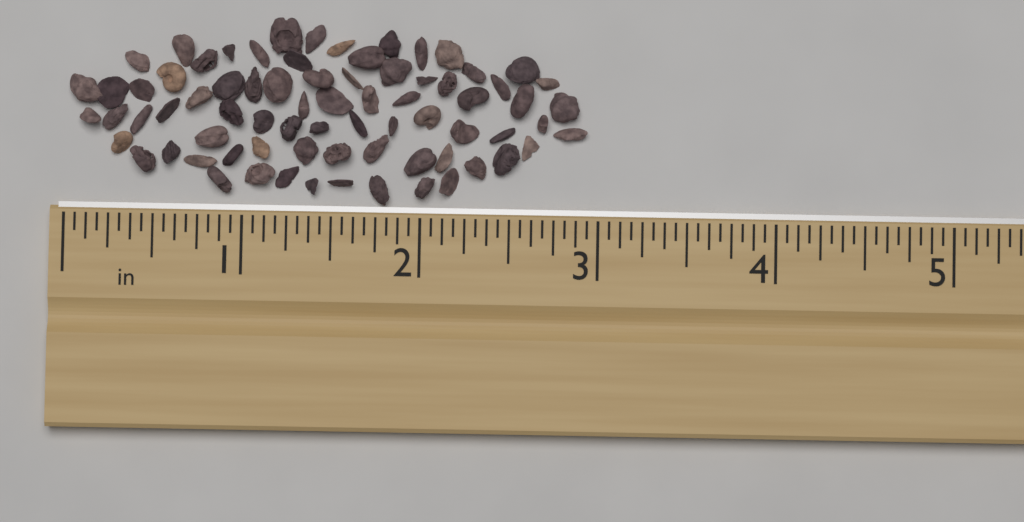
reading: 2.9375 in
